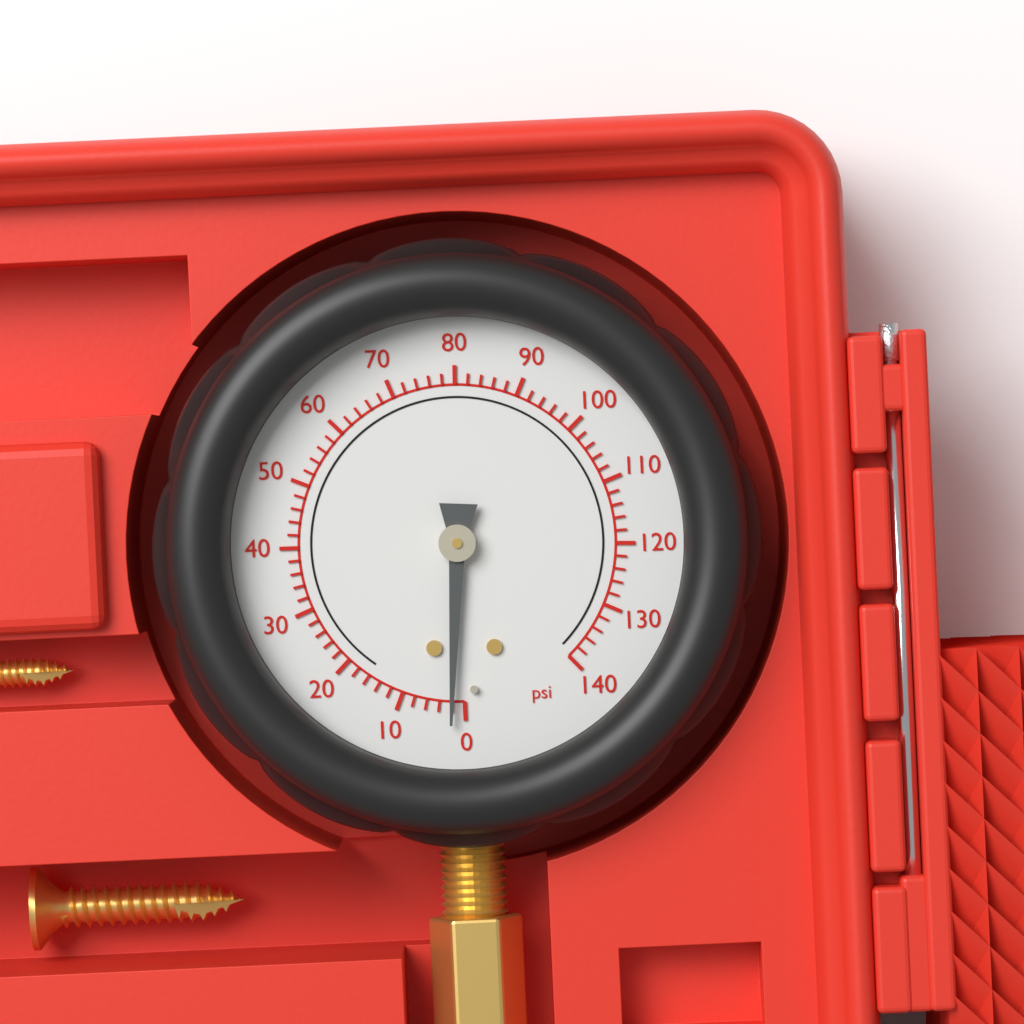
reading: 2 psi
